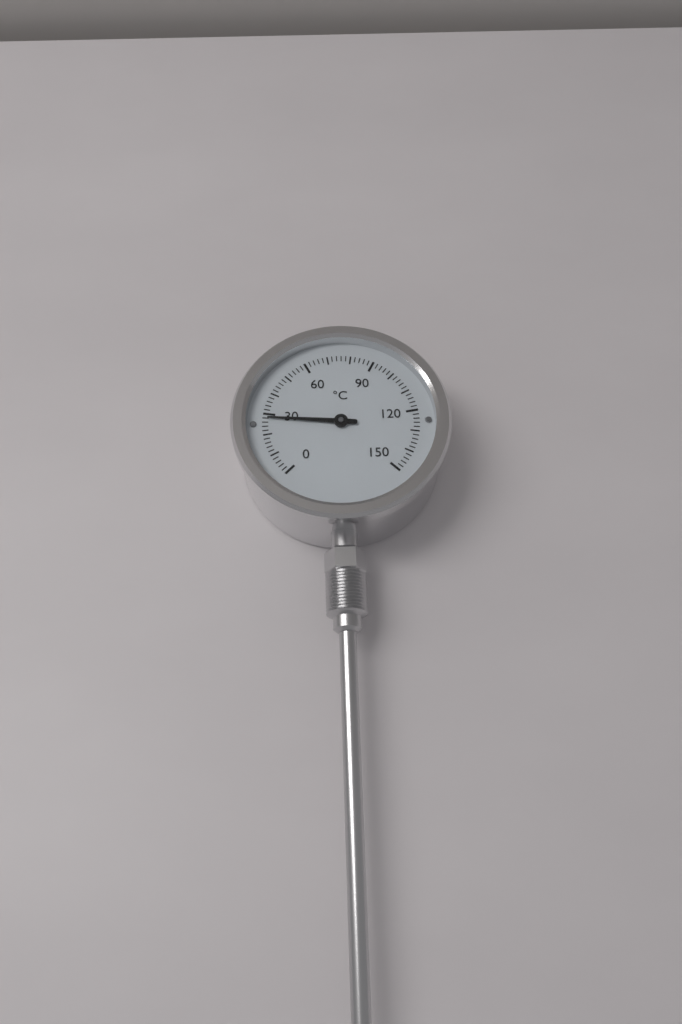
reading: 28 °C
